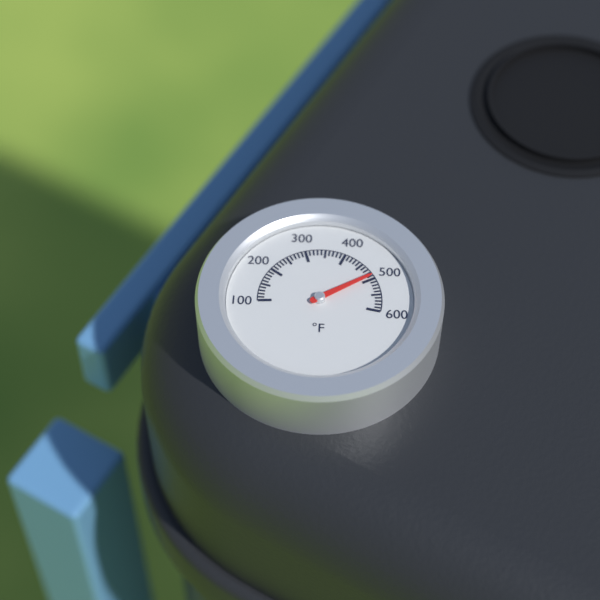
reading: 490 °F
